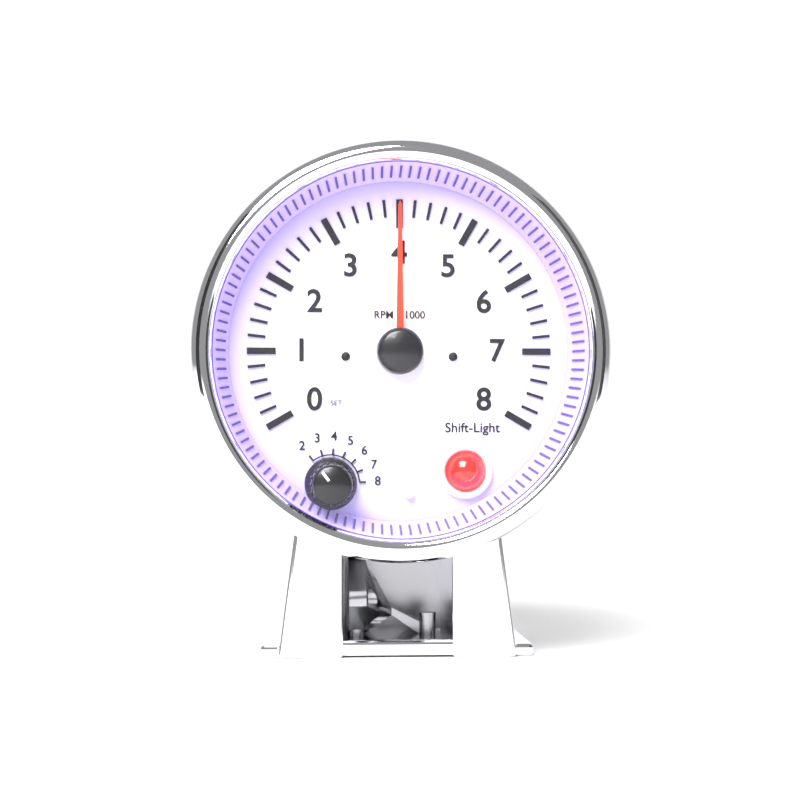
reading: 4.0 RPM x1000
